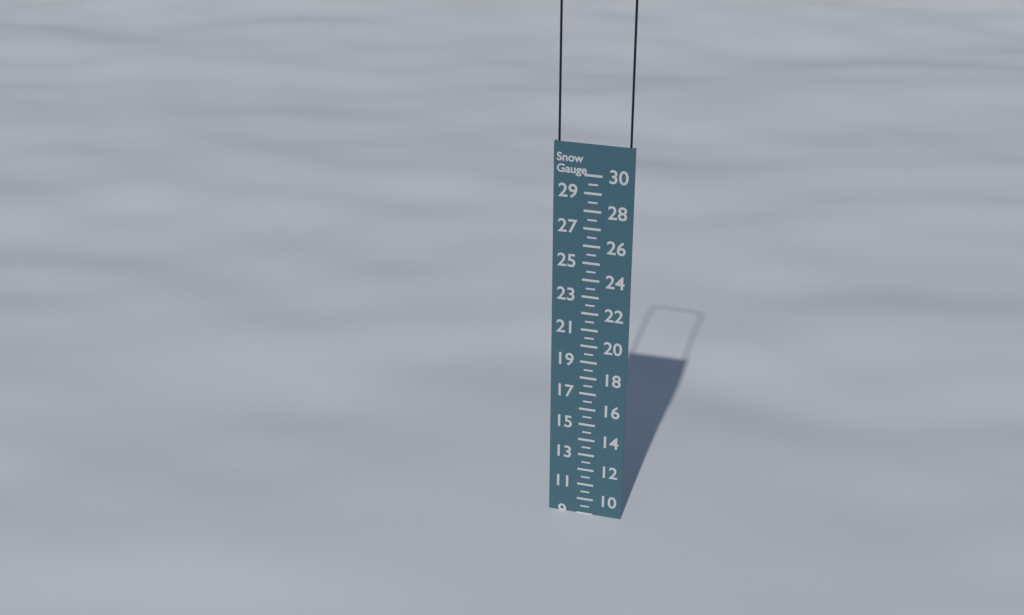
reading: 9.0 (no unit)
